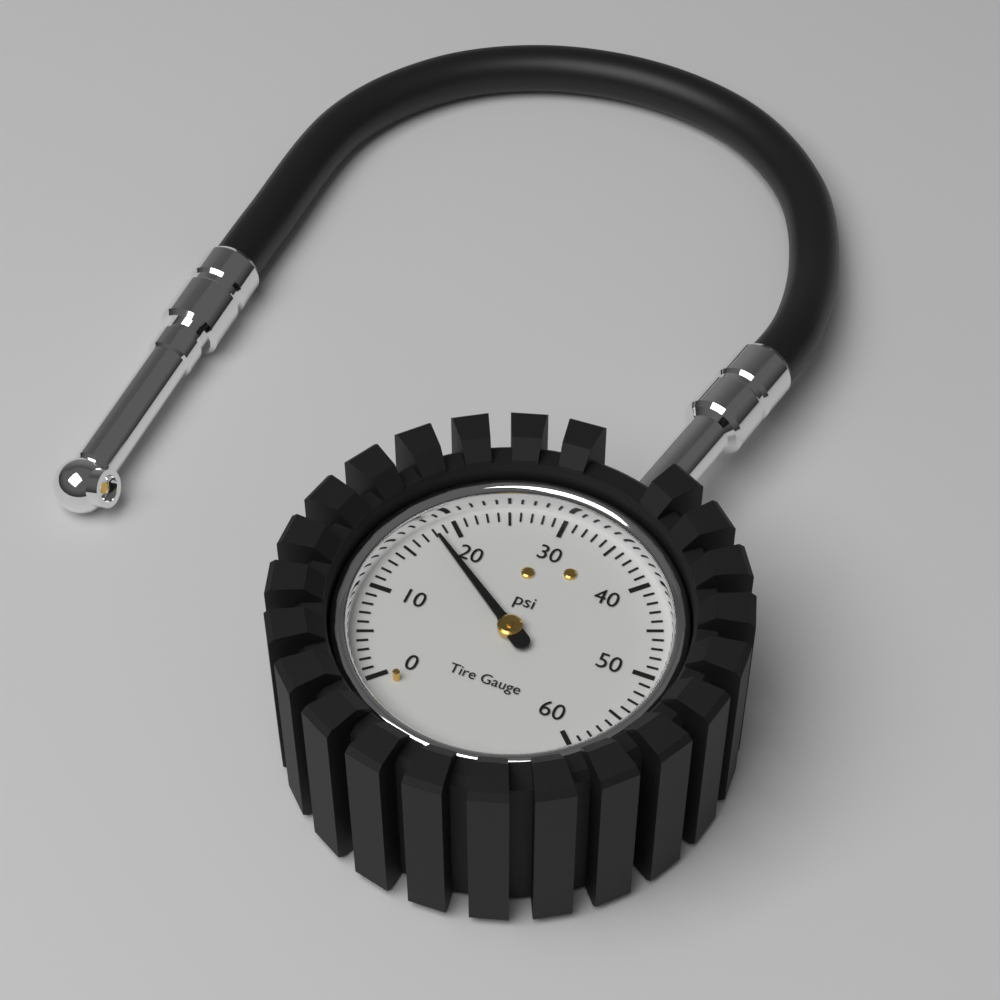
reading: 18 psi
